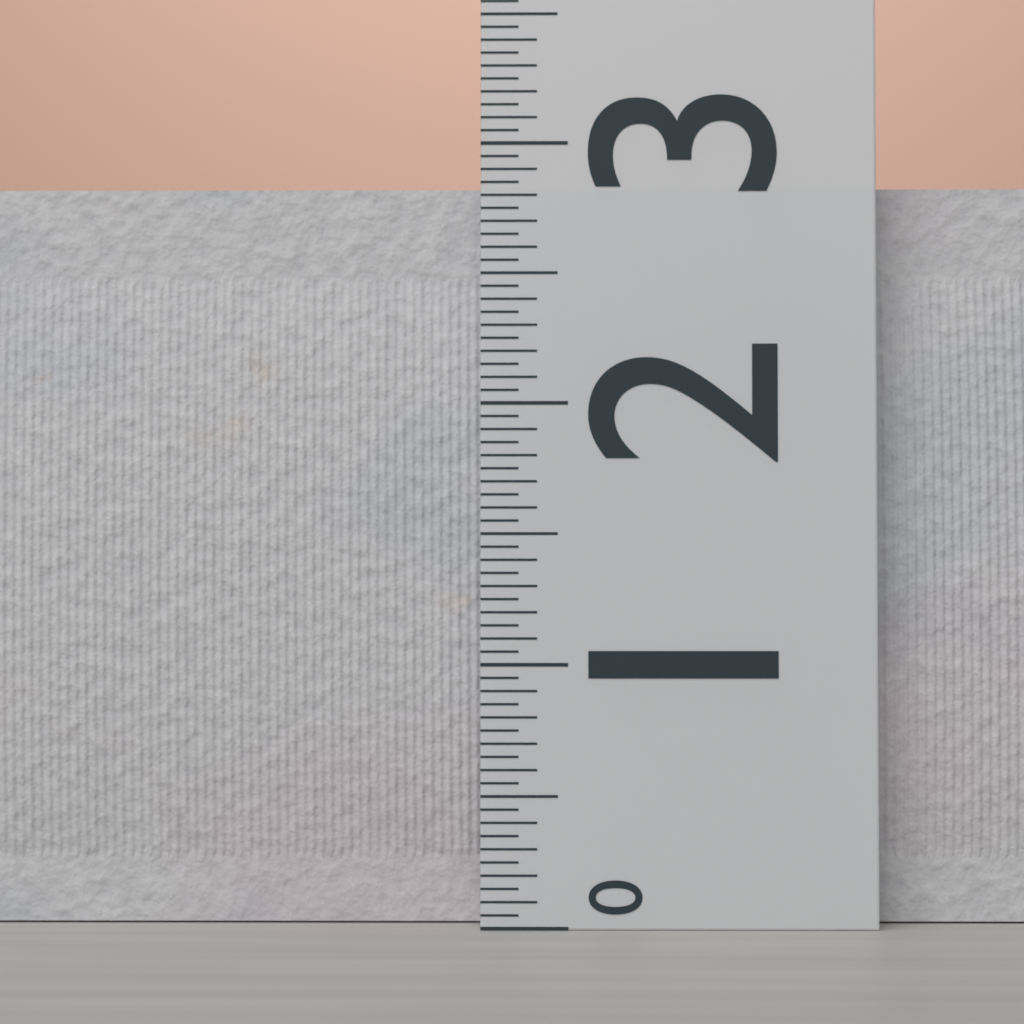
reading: 2.90 (no unit)
